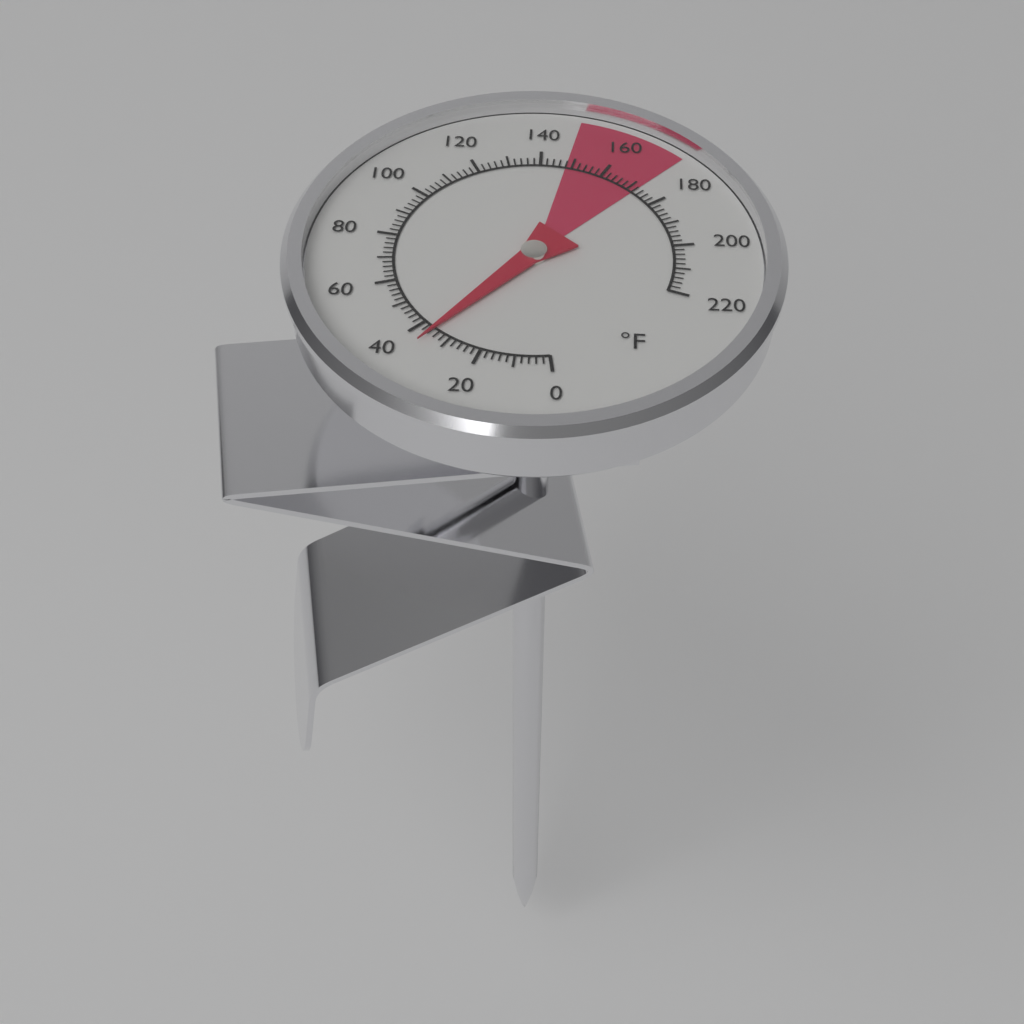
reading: 36 °F
